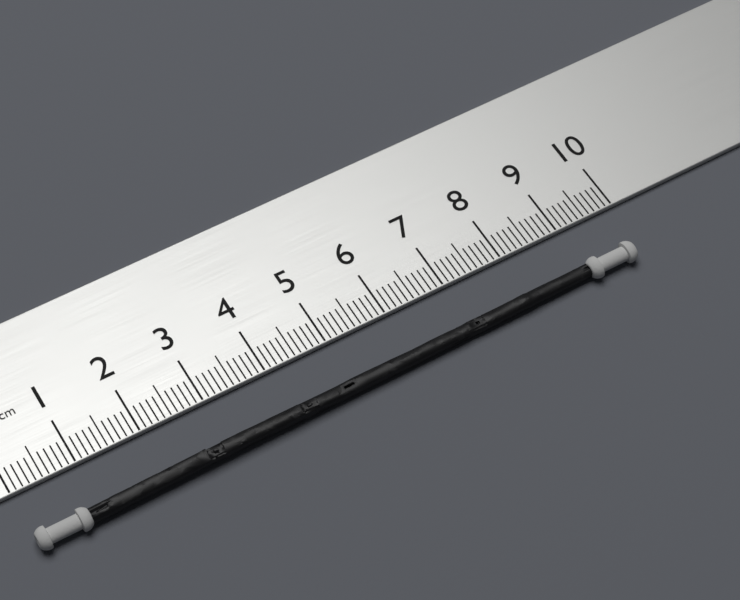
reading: 9.8 cm
